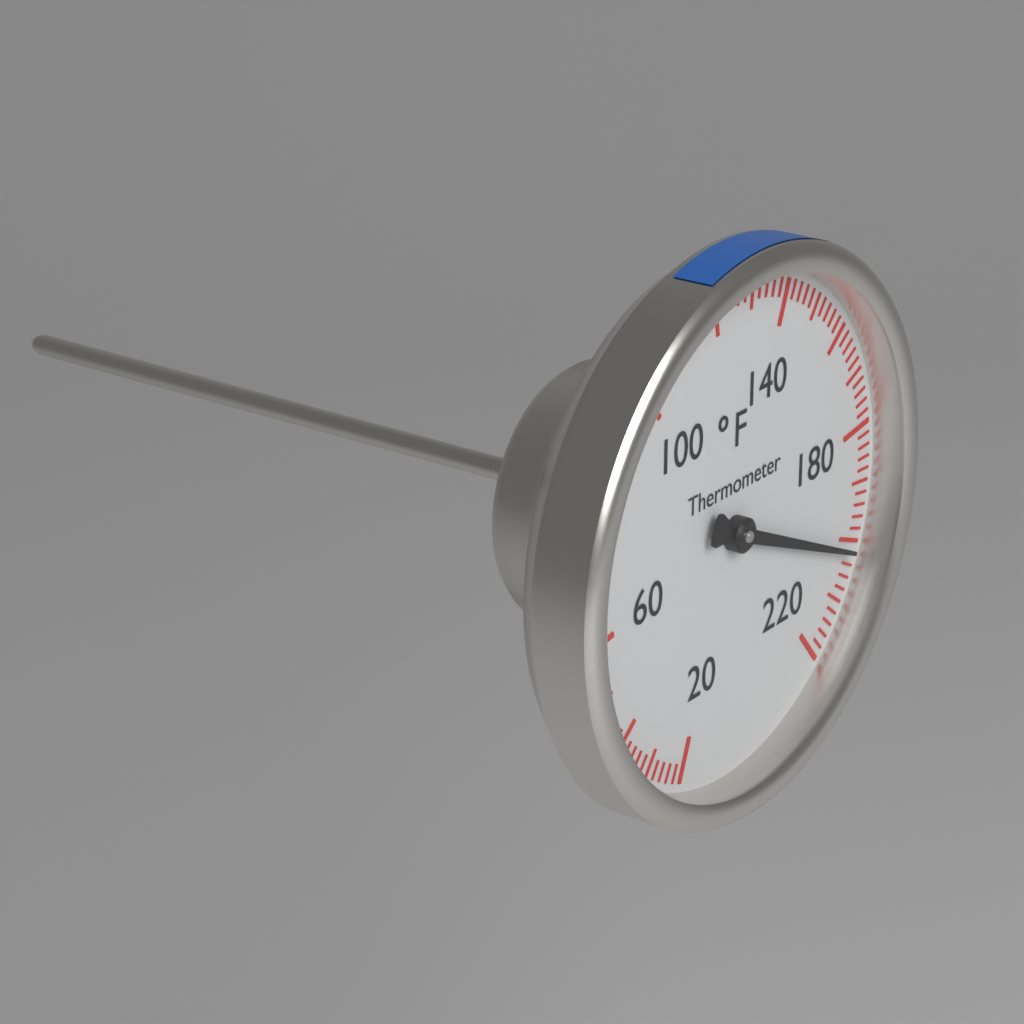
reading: 202 °F
